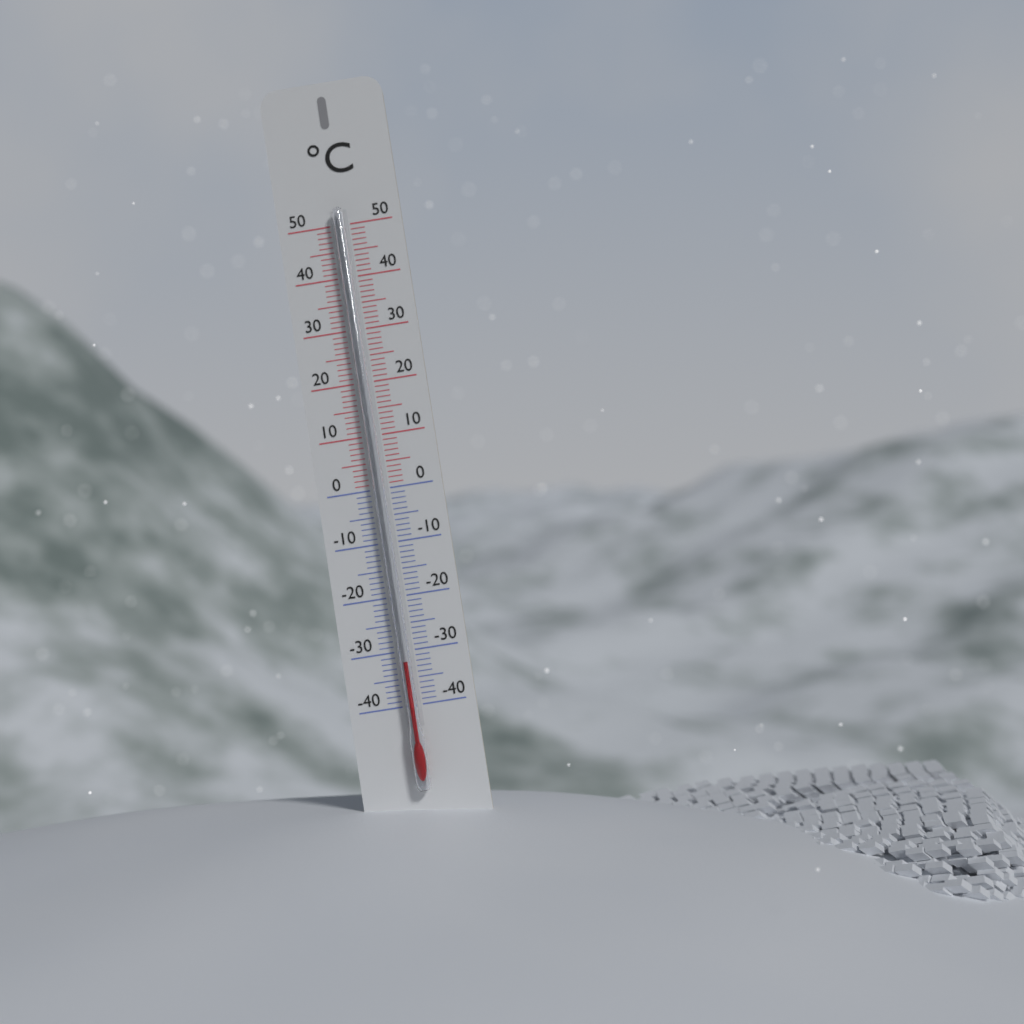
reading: -32 °C
